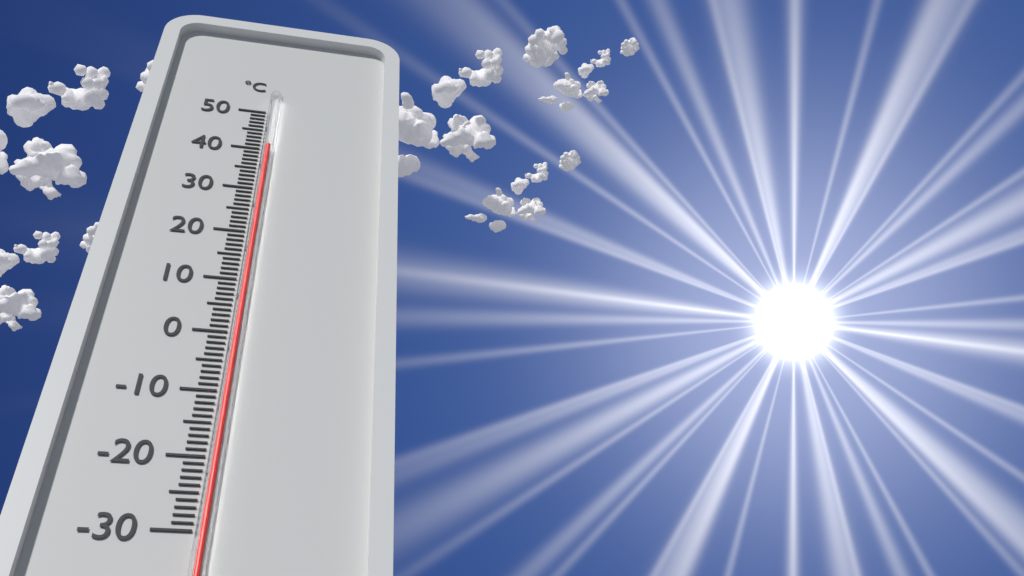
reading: 40 °C
